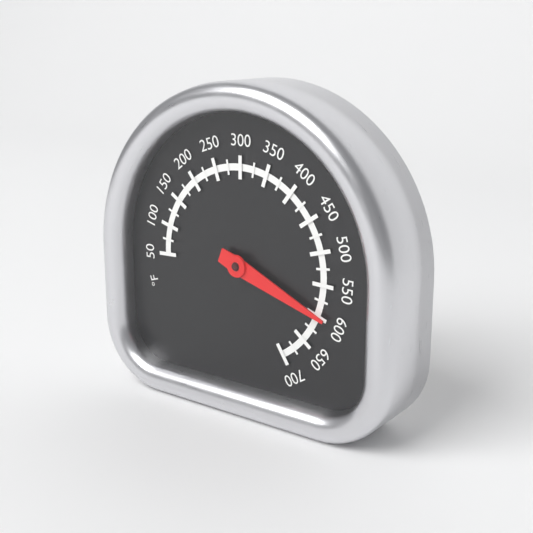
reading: 600 °F
